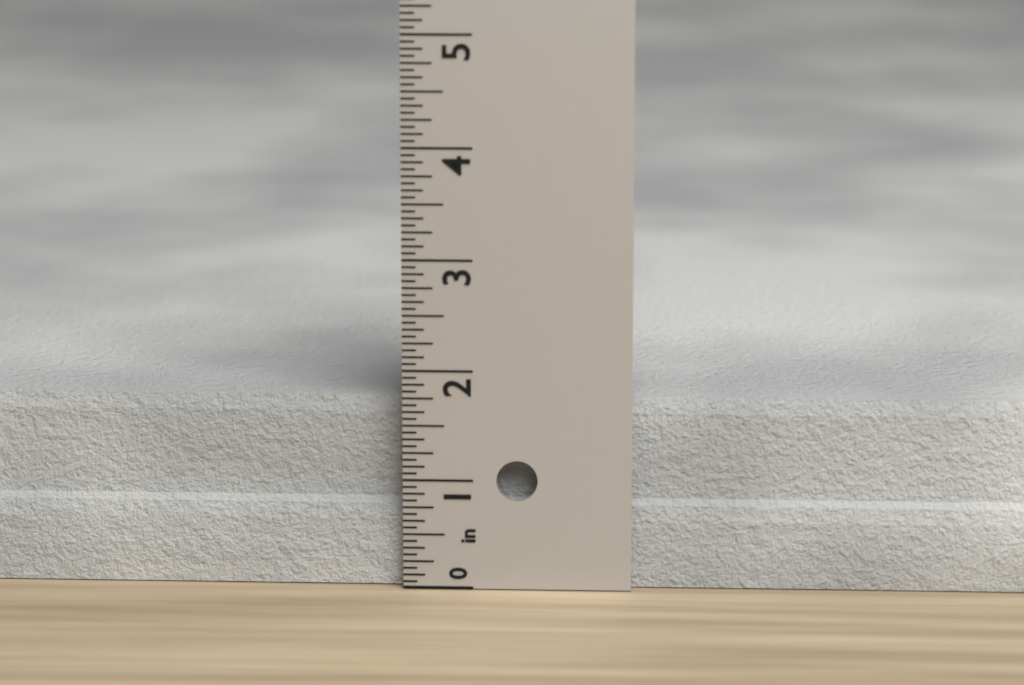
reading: 1.6875 in
